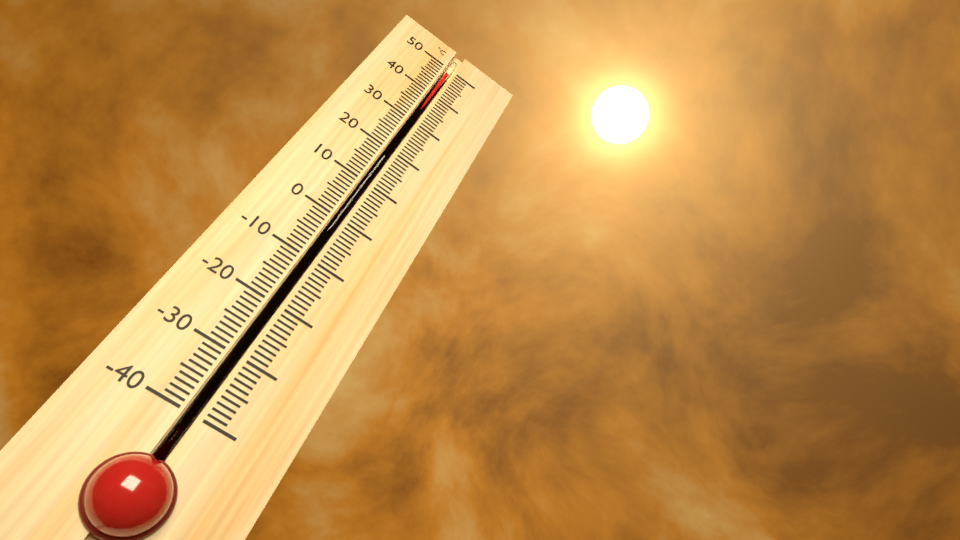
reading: 48 °C
